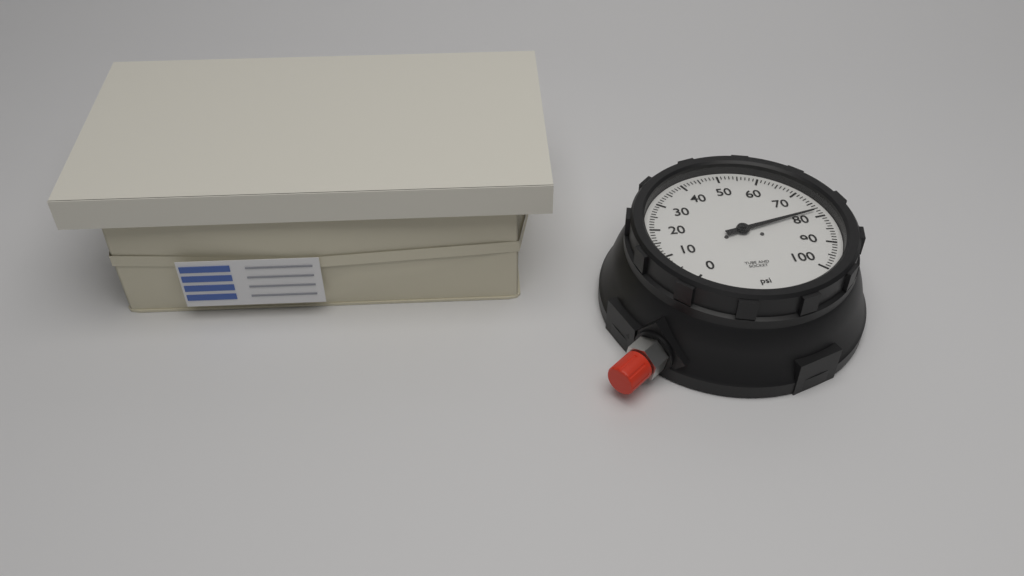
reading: 78 psi
